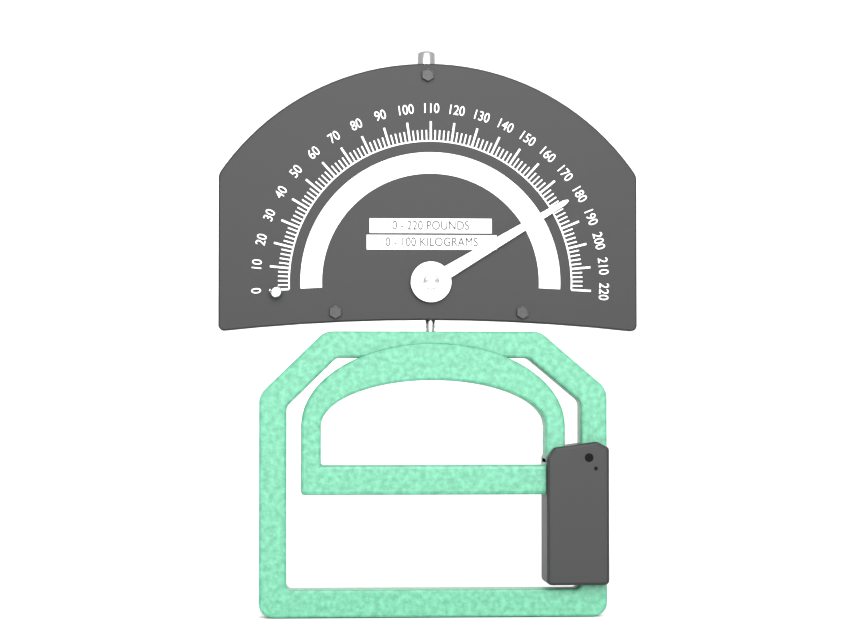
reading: 180 lb
